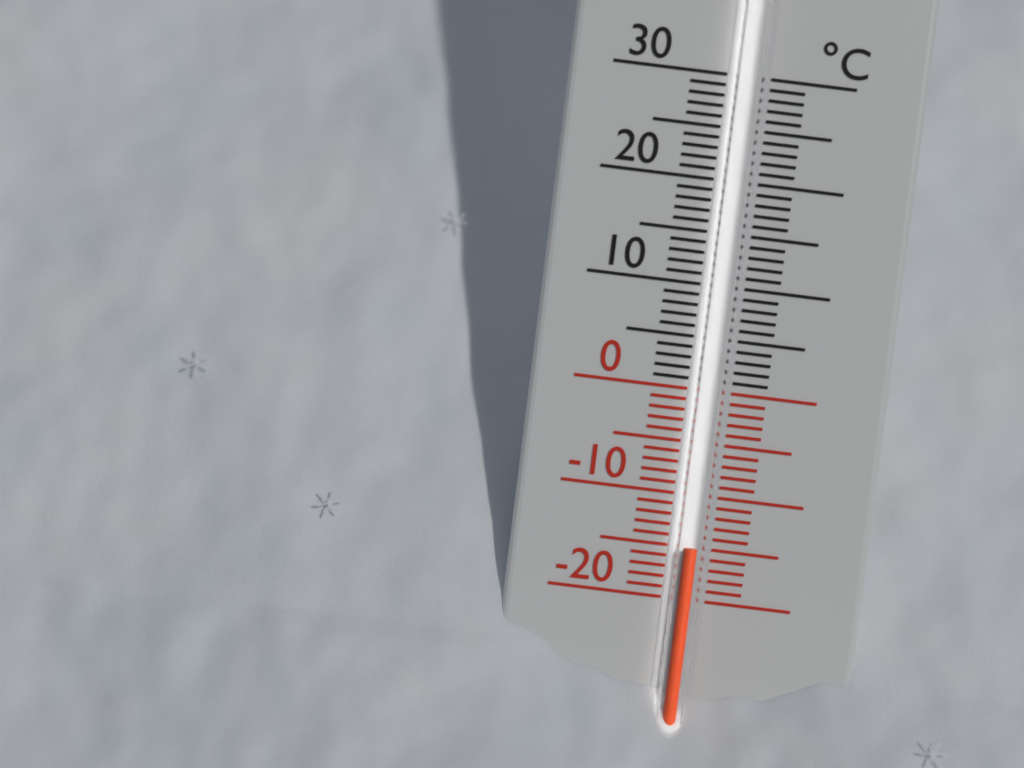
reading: -15 °C
